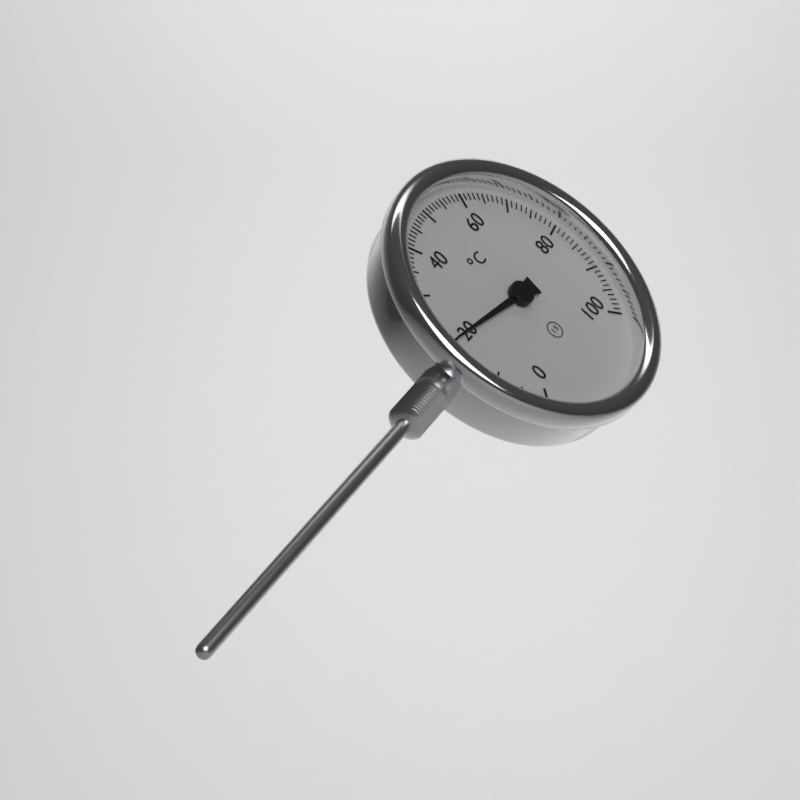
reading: 20 °C
